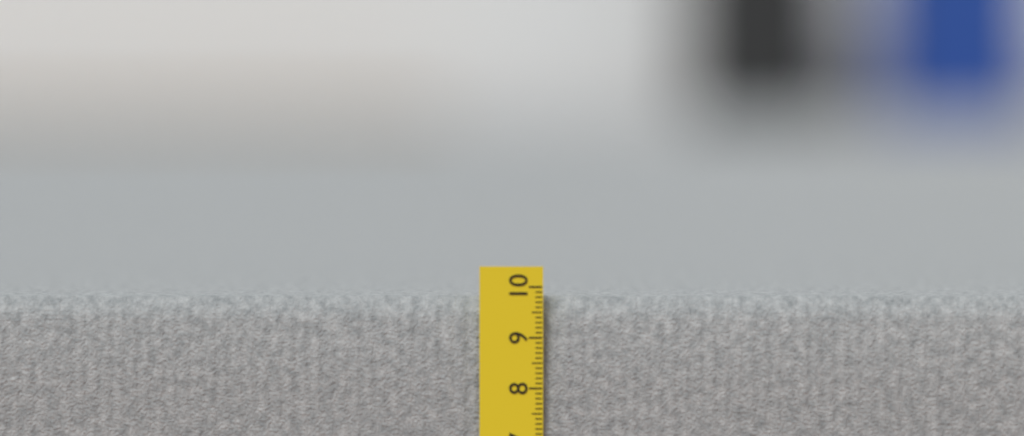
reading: 9.8 cm
